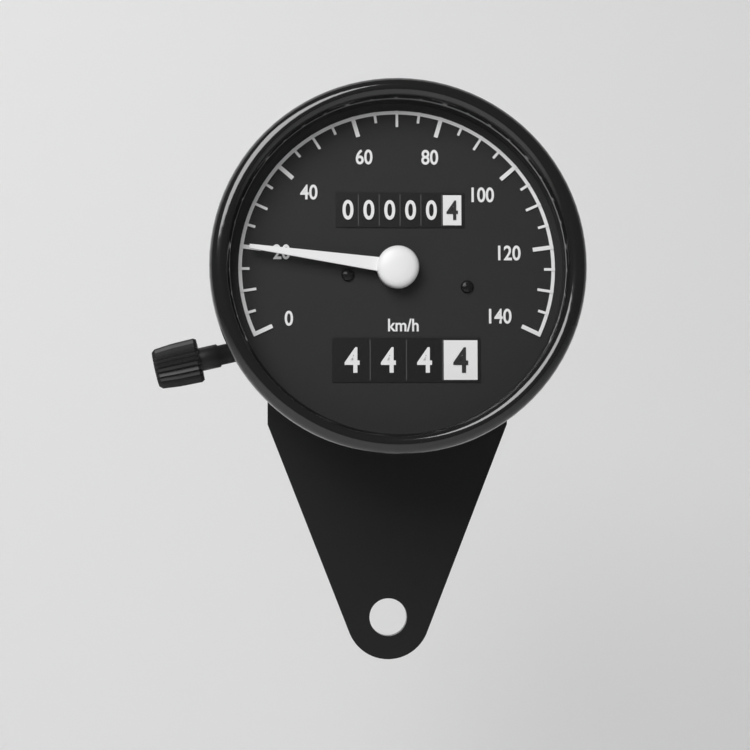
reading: 20 km/h
